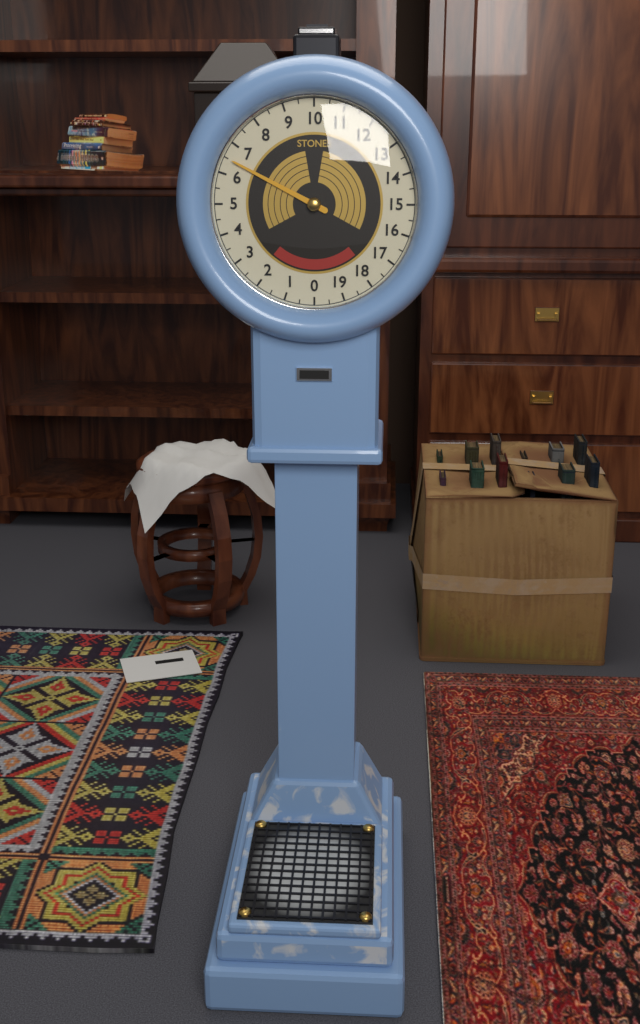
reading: 6.5 stones
